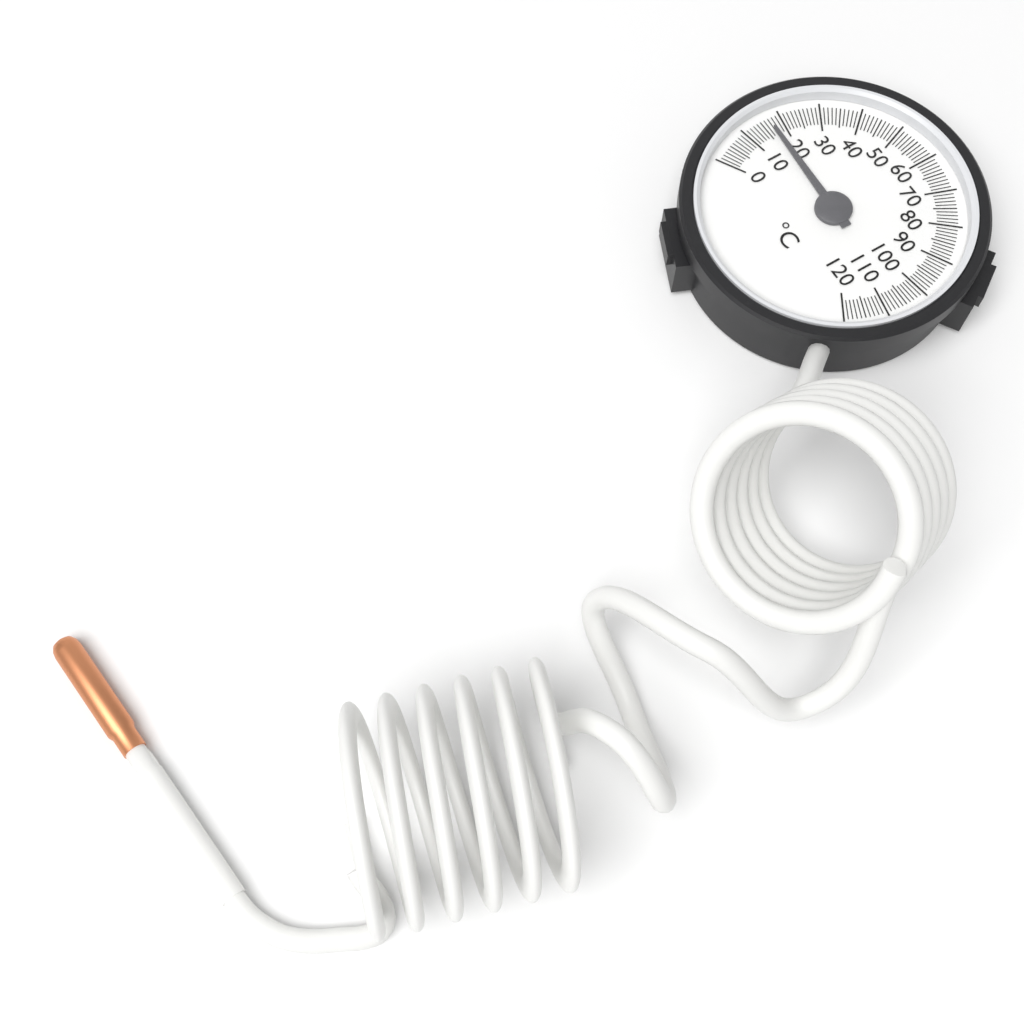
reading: 17 °C
